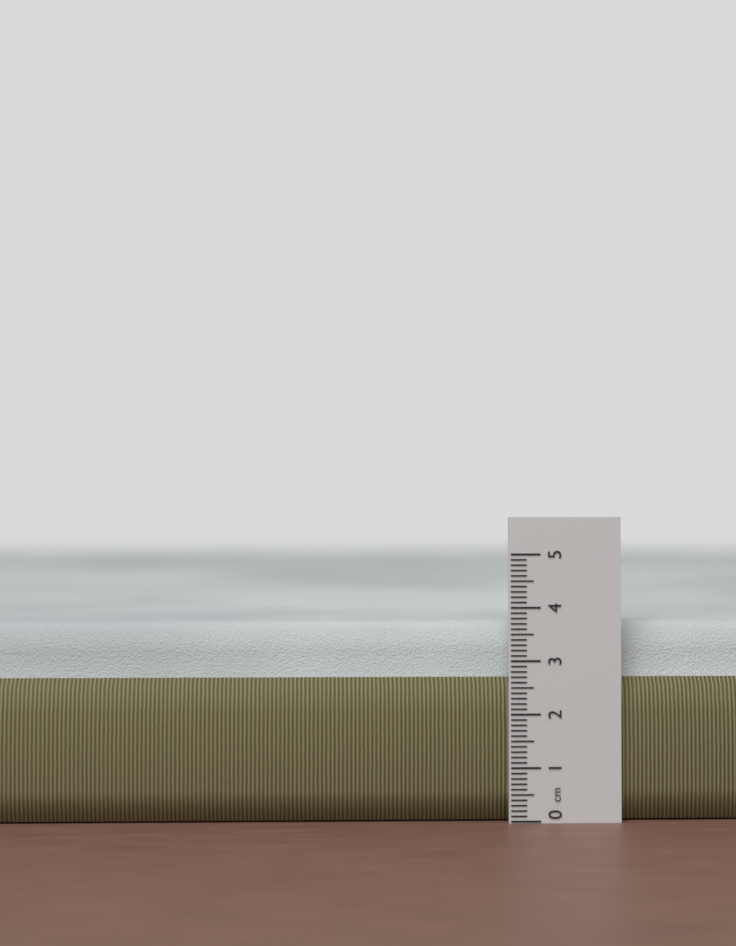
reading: 3.7 cm
